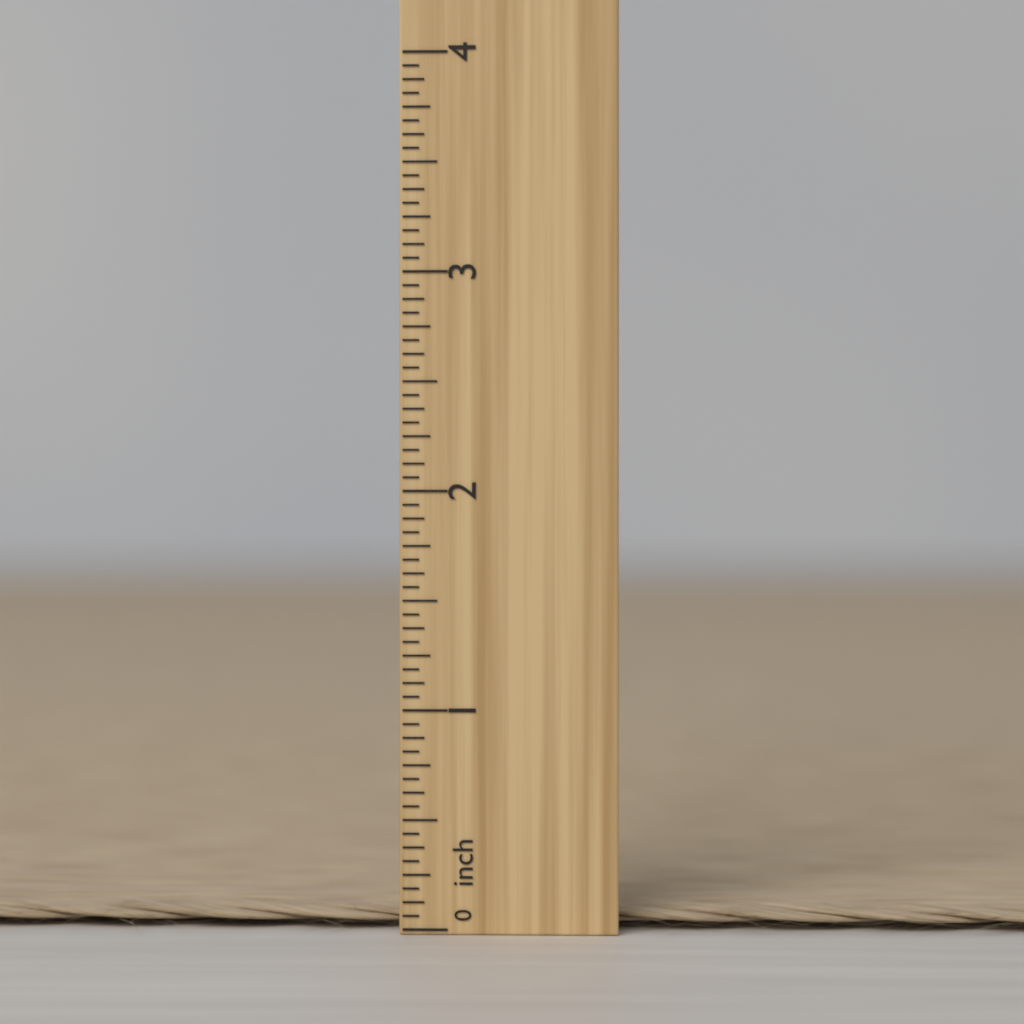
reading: 0.0625 inch
